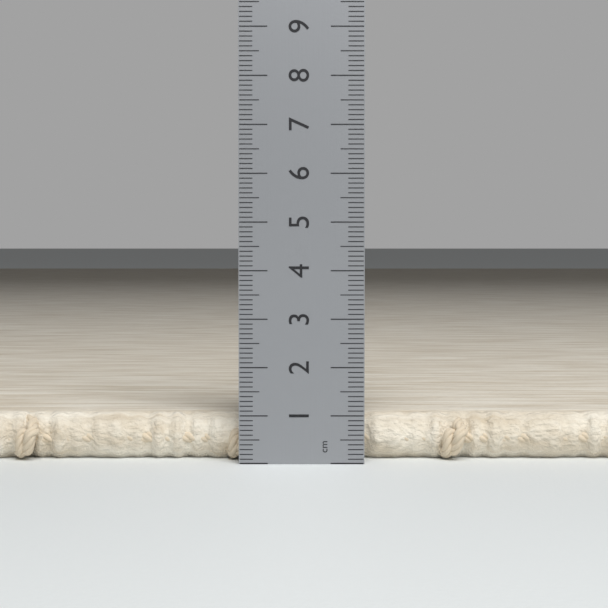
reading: 1.0 cm
